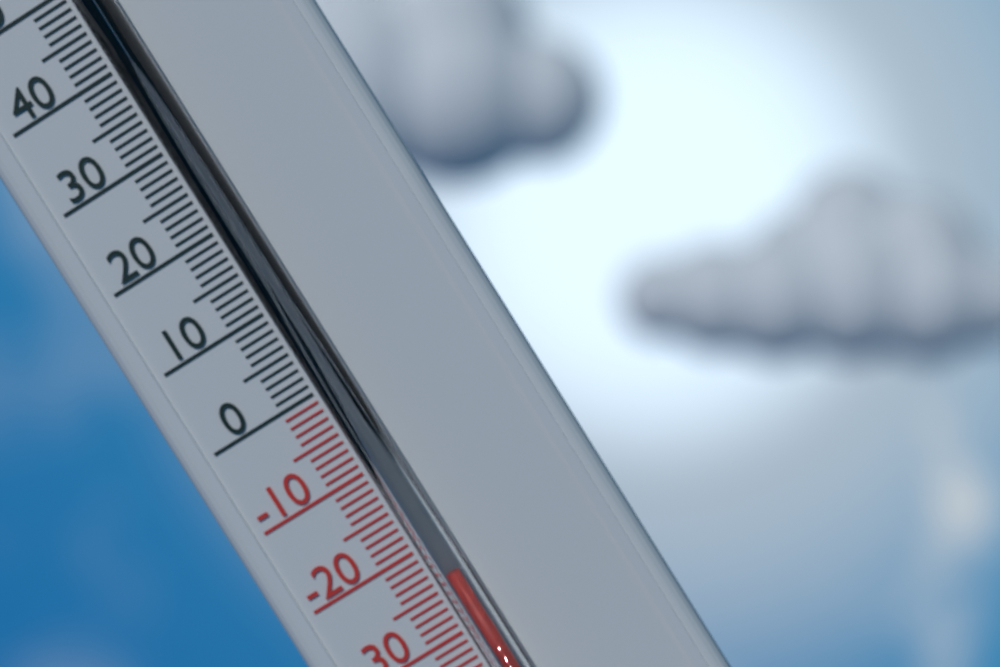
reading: -24 °C
